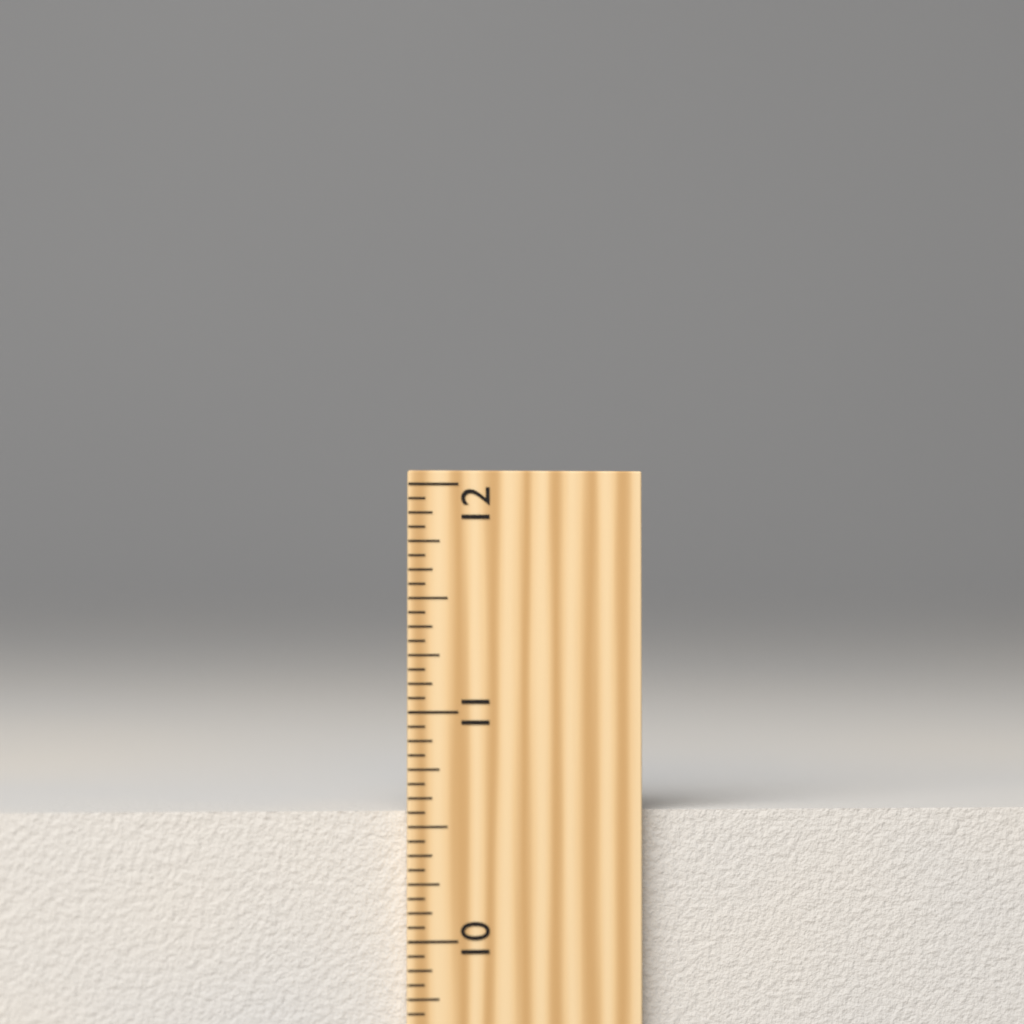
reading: 10.5625 inch
